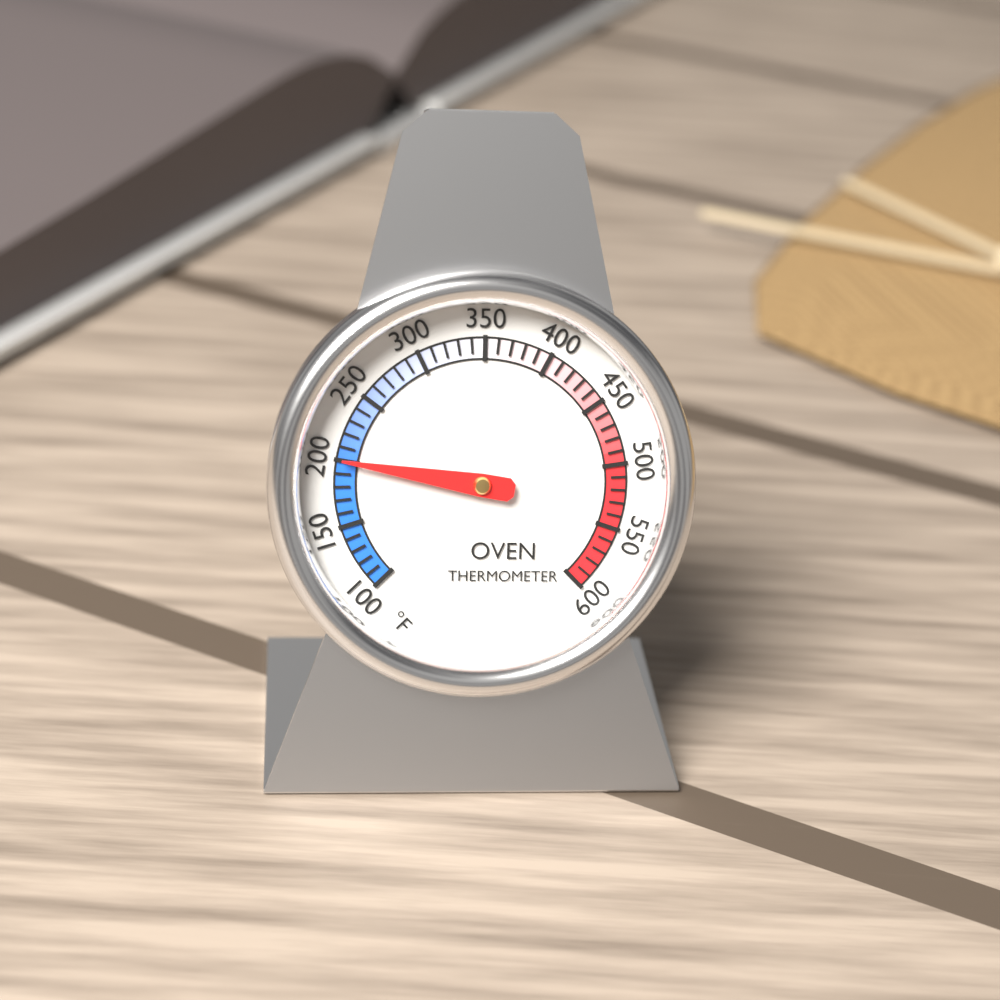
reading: 200 °F
